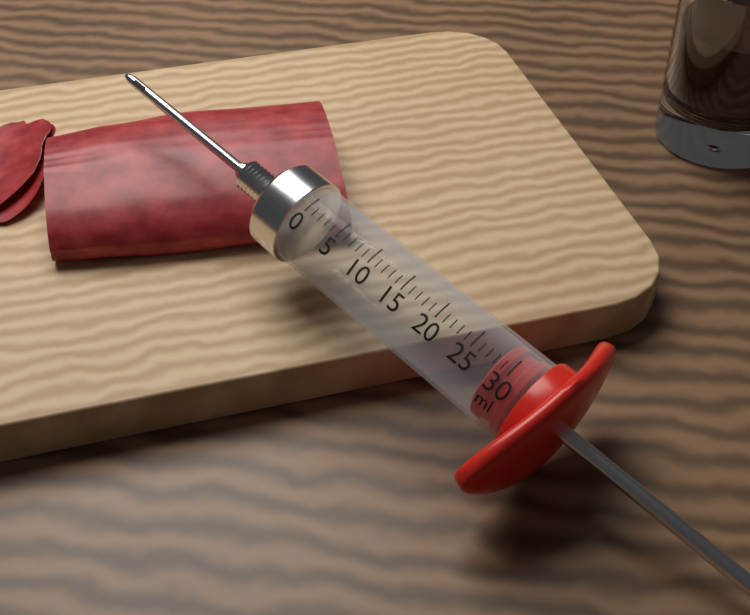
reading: 28 ml
